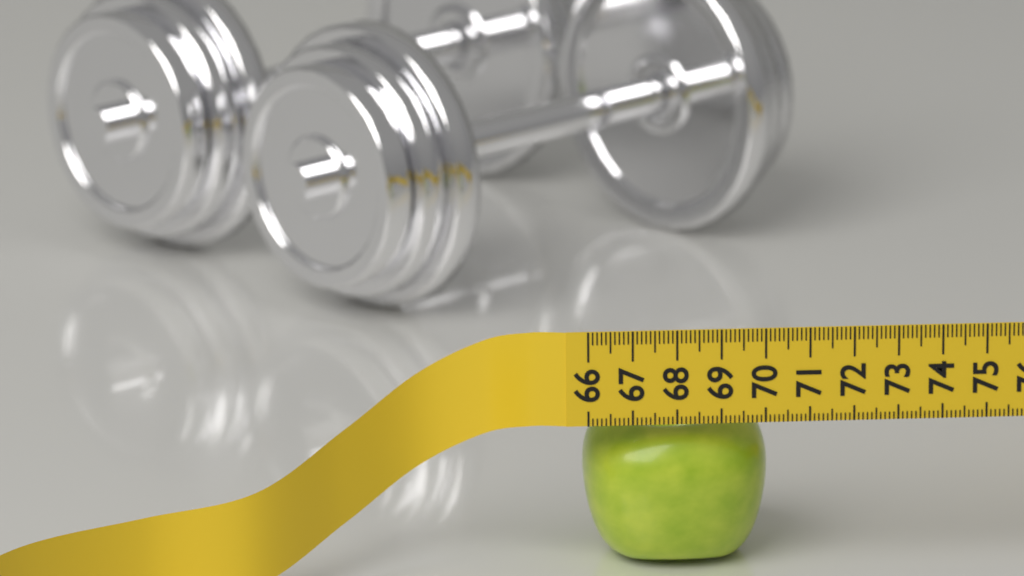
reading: 70.2 (no unit)
